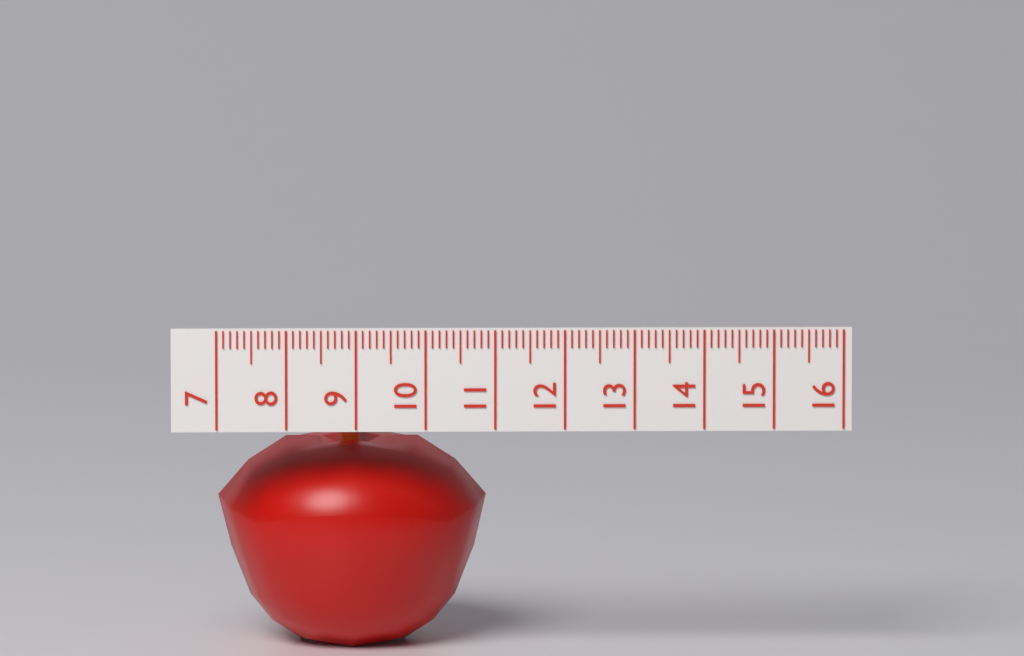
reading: 10.9 (no unit)
